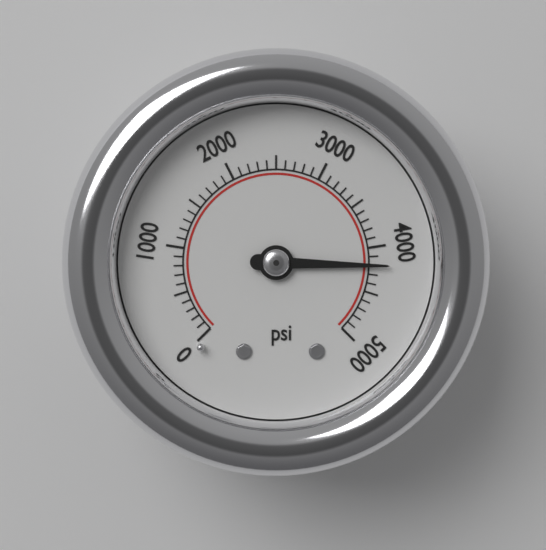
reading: 4200 psi
